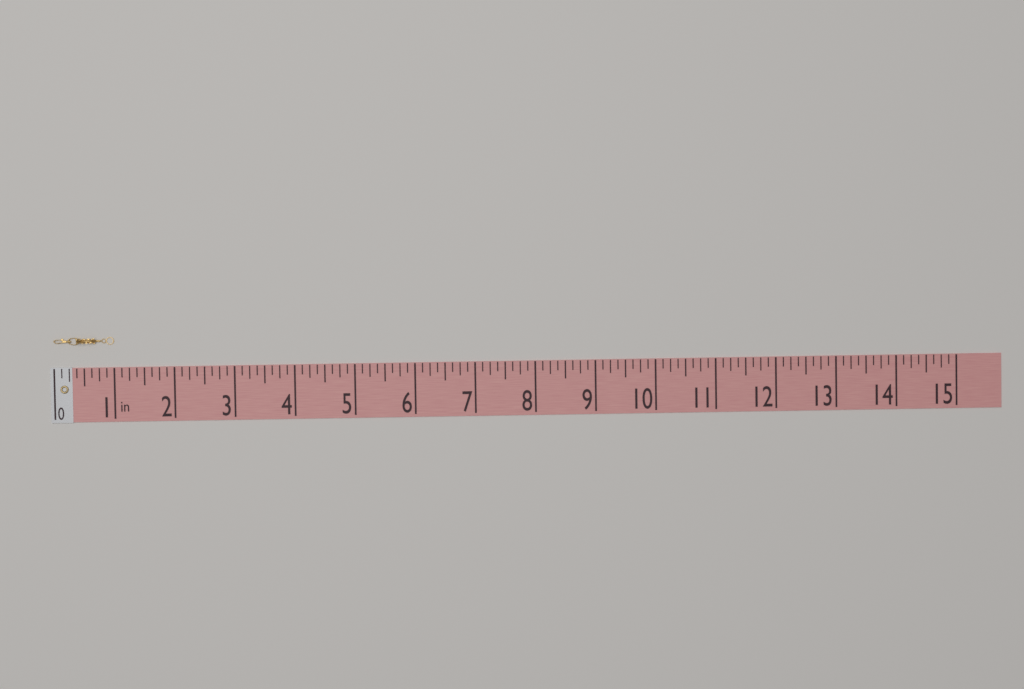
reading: 1.000 in
